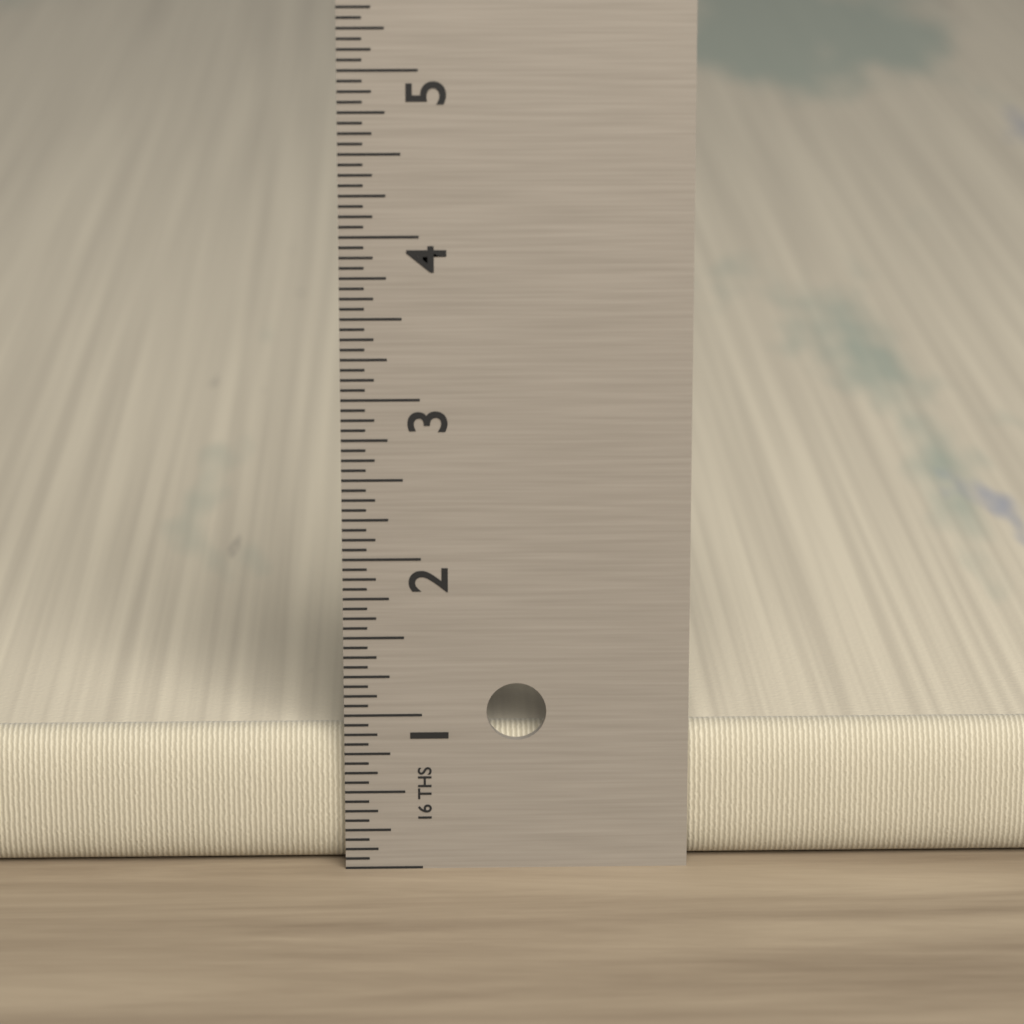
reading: 0.8750 in
